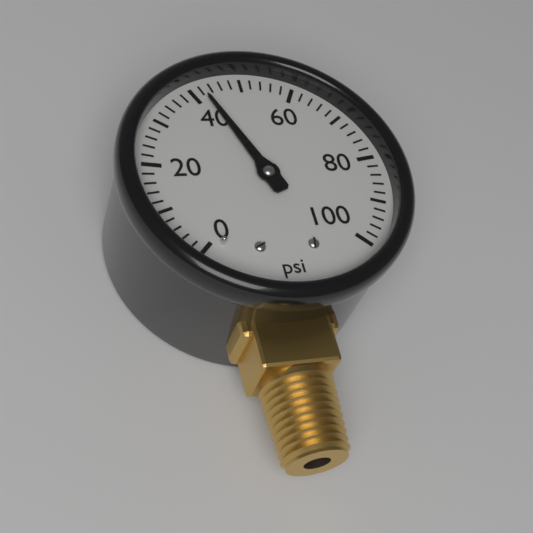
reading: 42 psi
